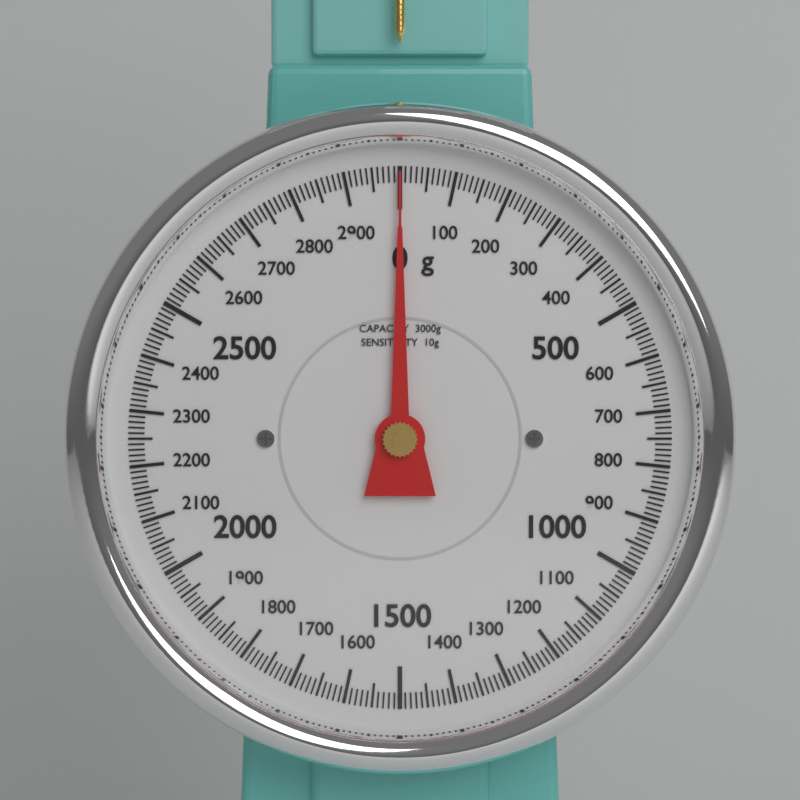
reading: 0 g
